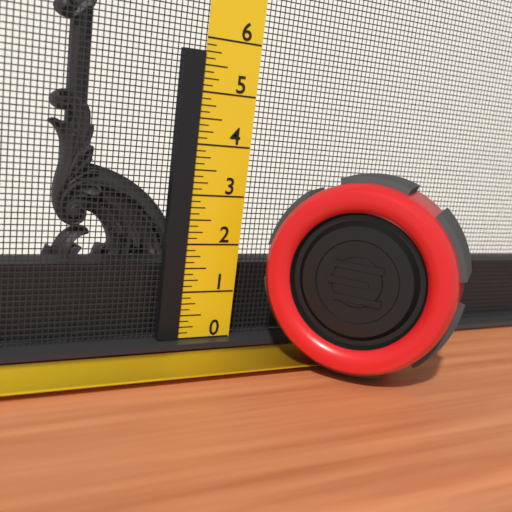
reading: 5.750 (no unit)
